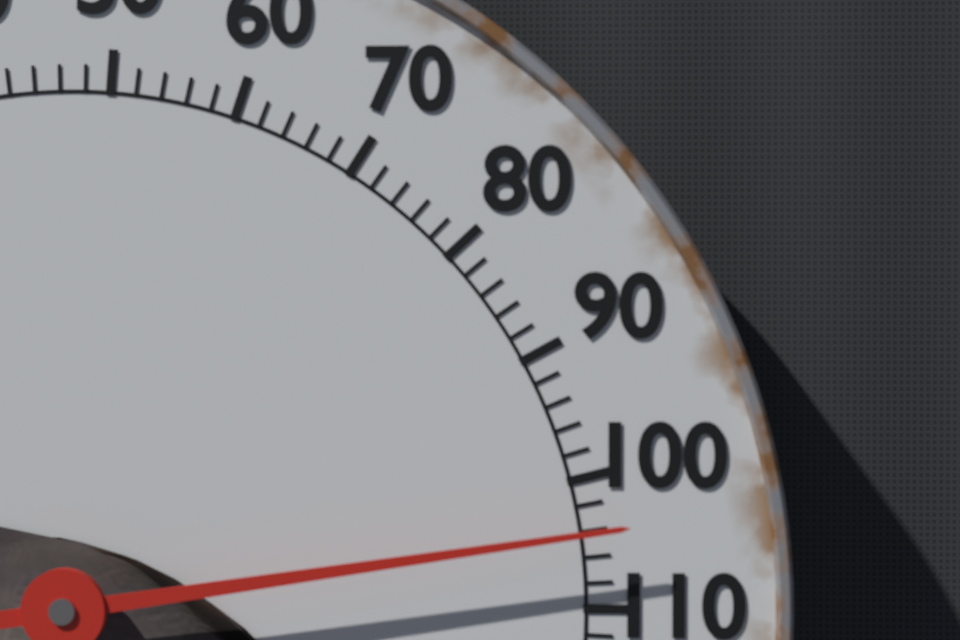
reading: 104 °F
